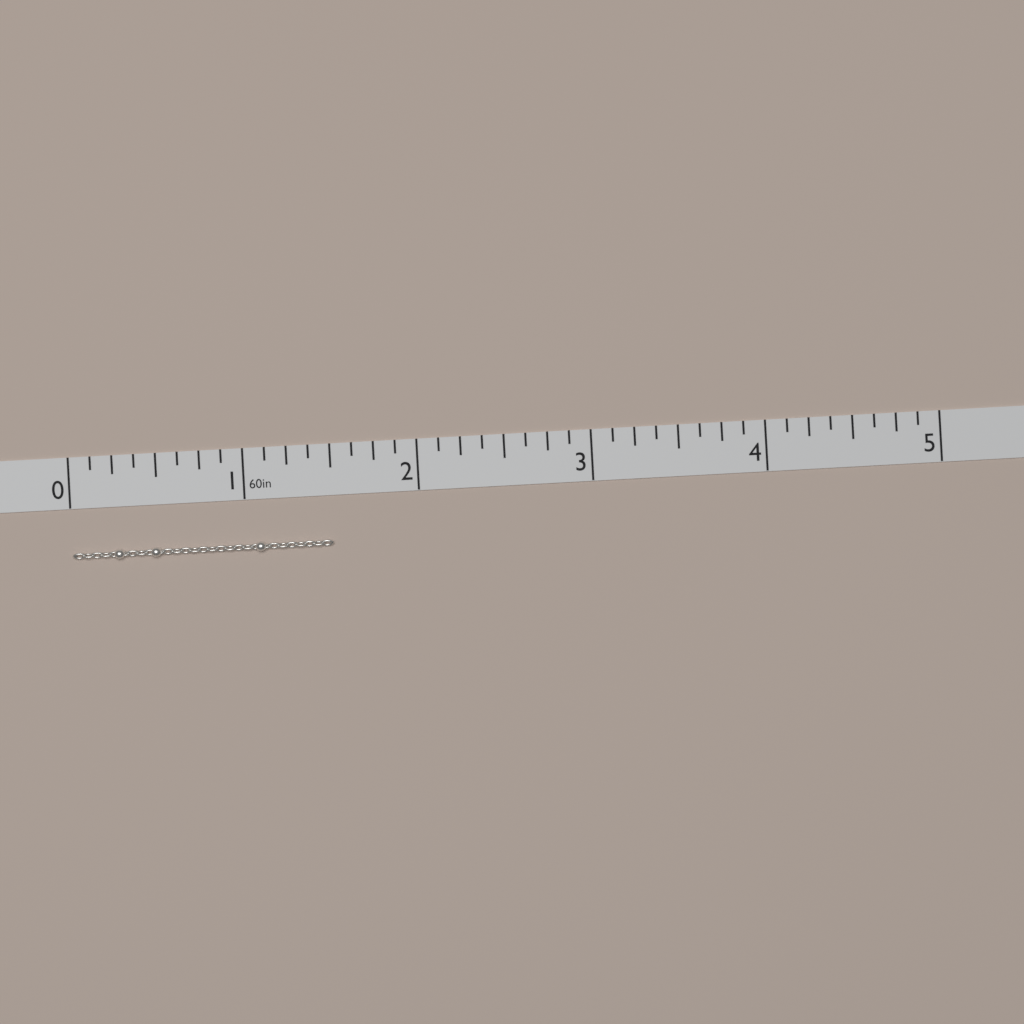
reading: 1.500 in
